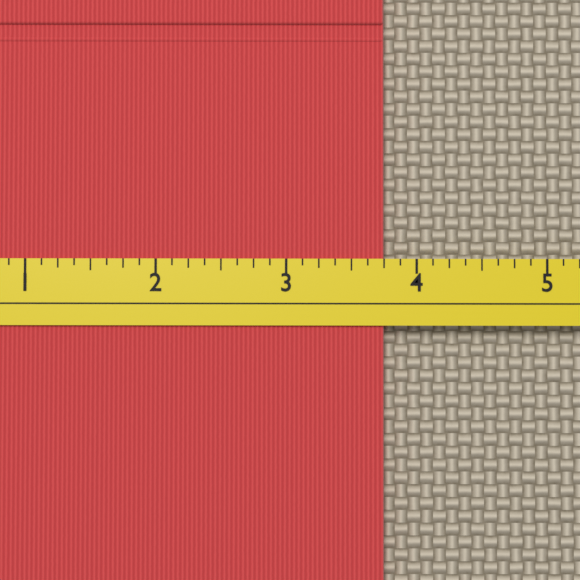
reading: 3.750 (no unit)
